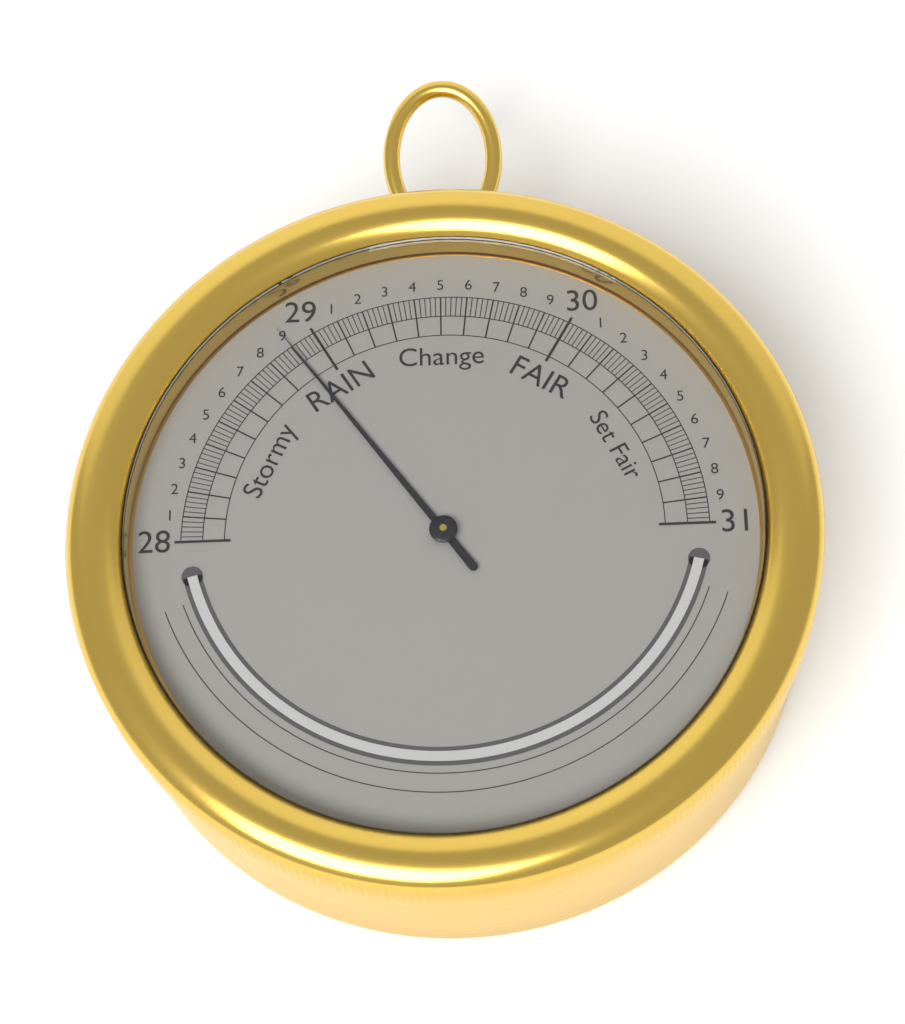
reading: 28.90 inHg
